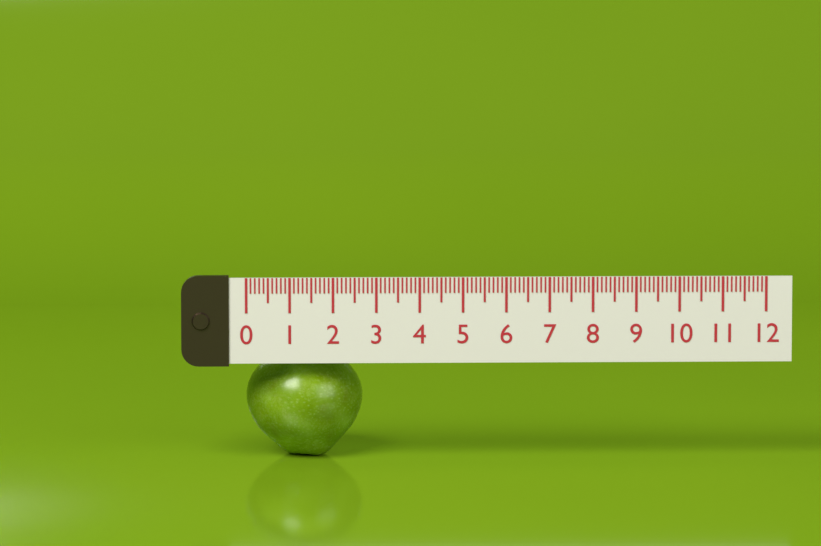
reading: 2.7 (no unit)
